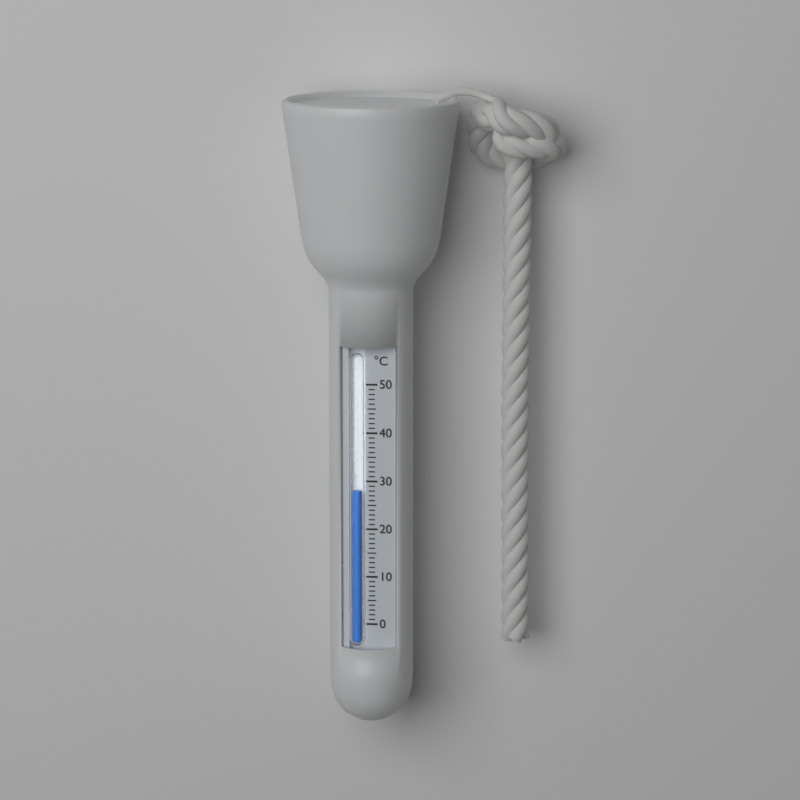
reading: 28 °C
